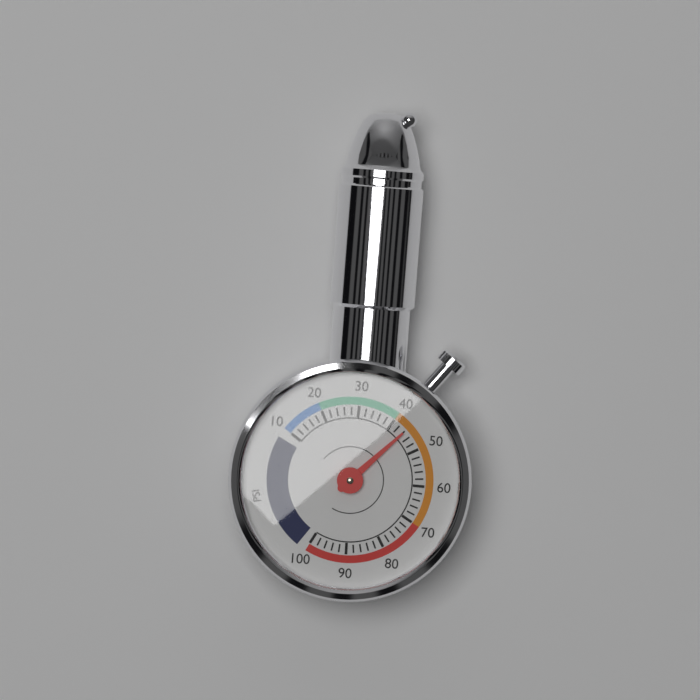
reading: 44 psi
